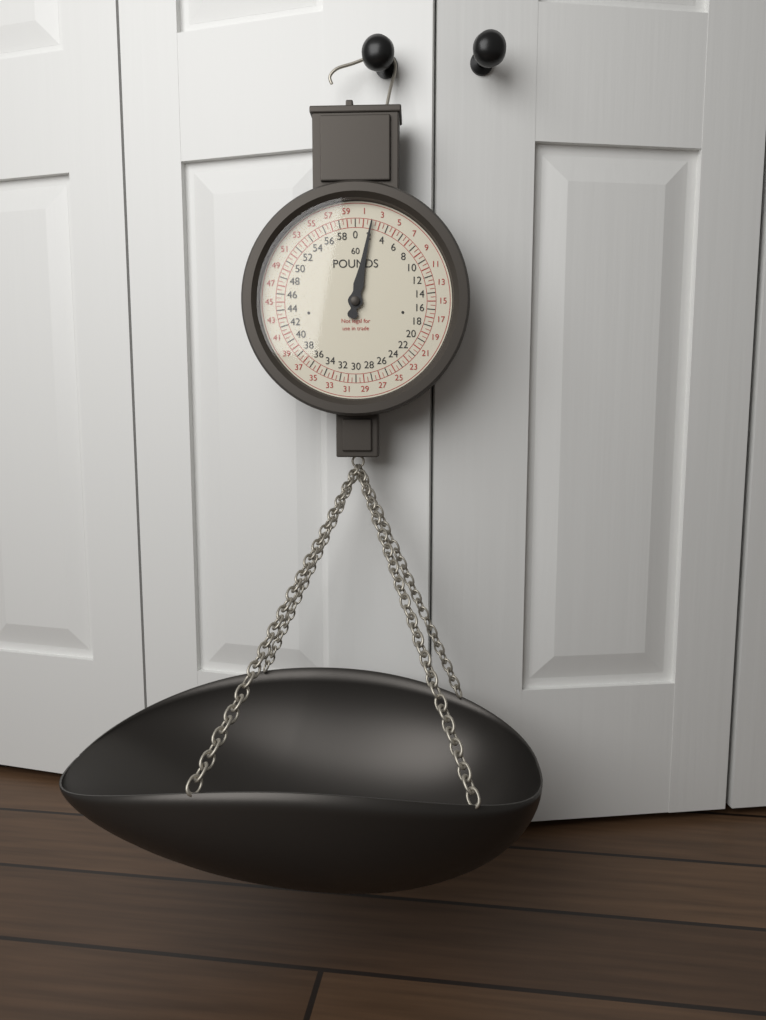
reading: 2.0 lb
